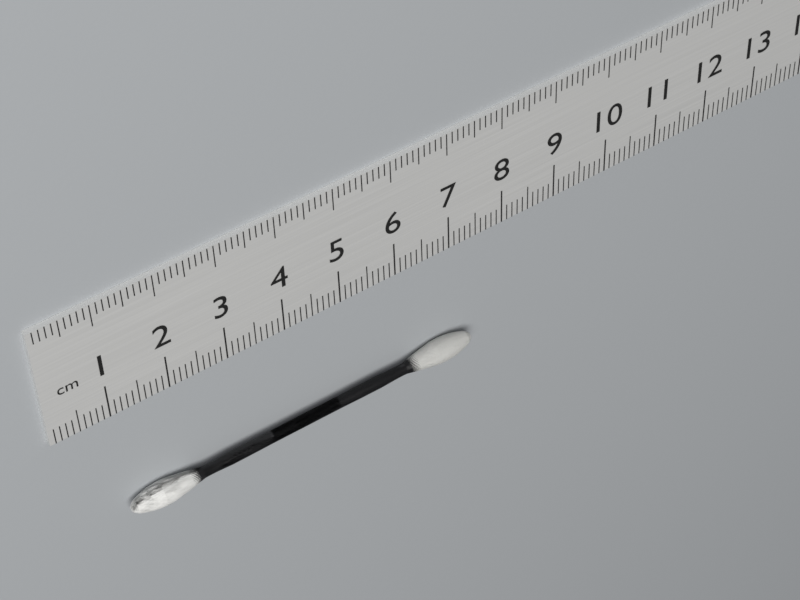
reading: 7.3 cm
